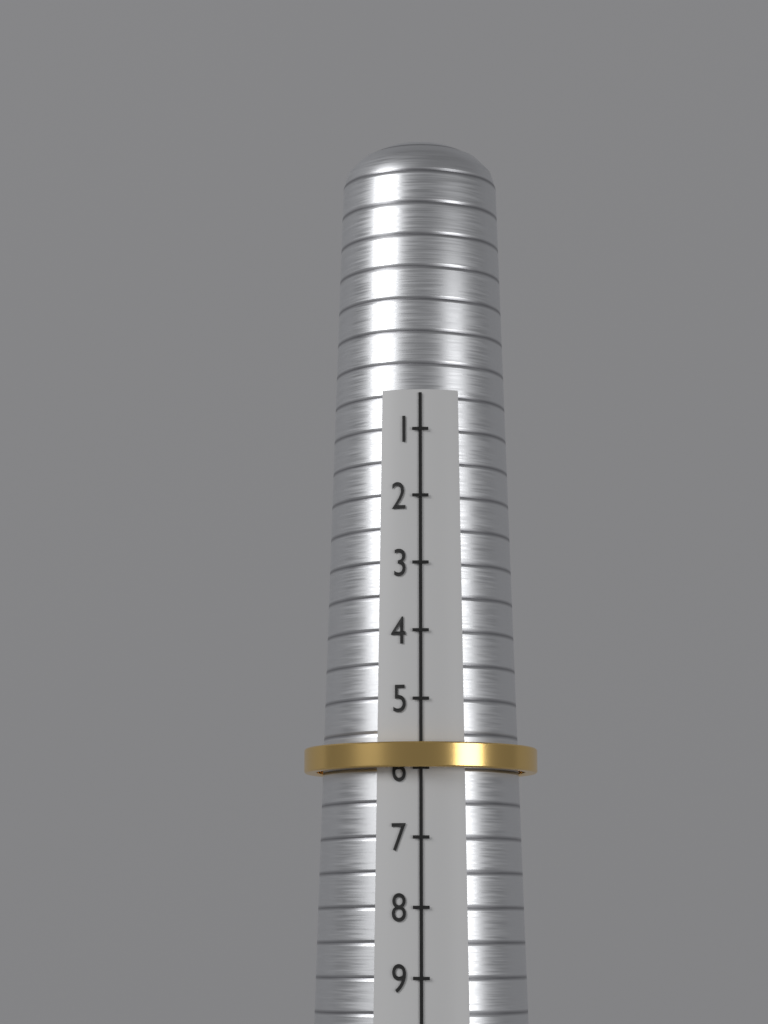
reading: 6 (no unit)
